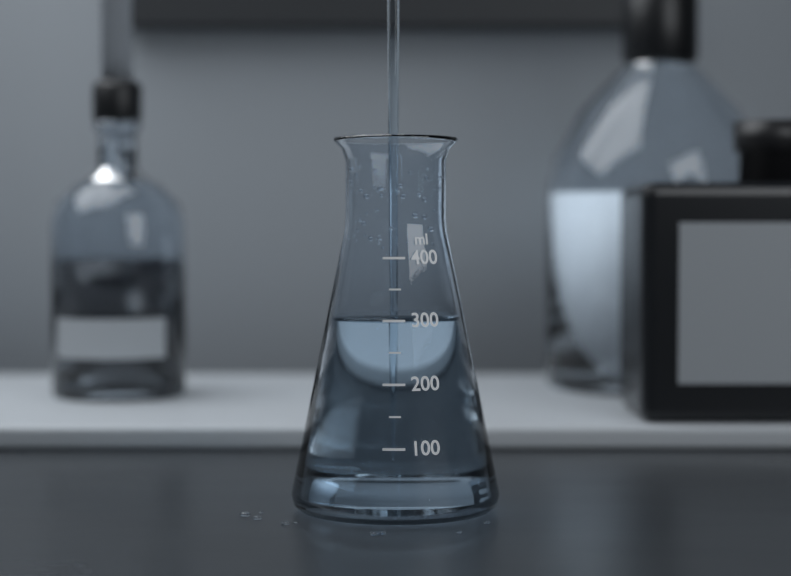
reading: 300 ml
